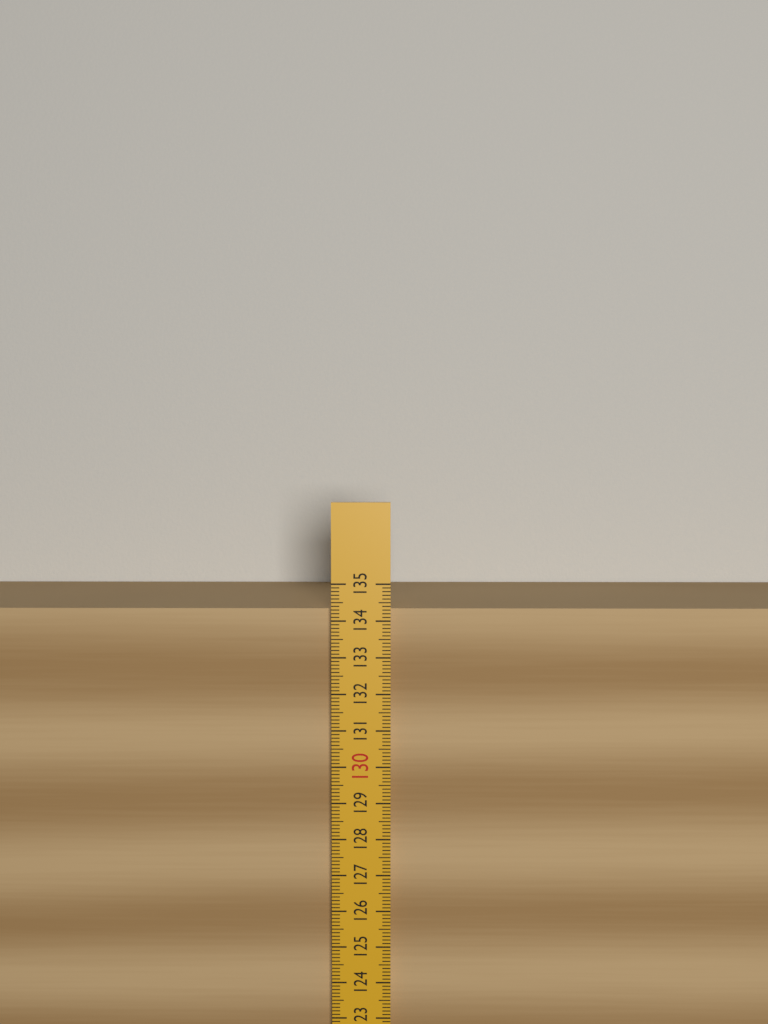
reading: 134.3 (no unit)
